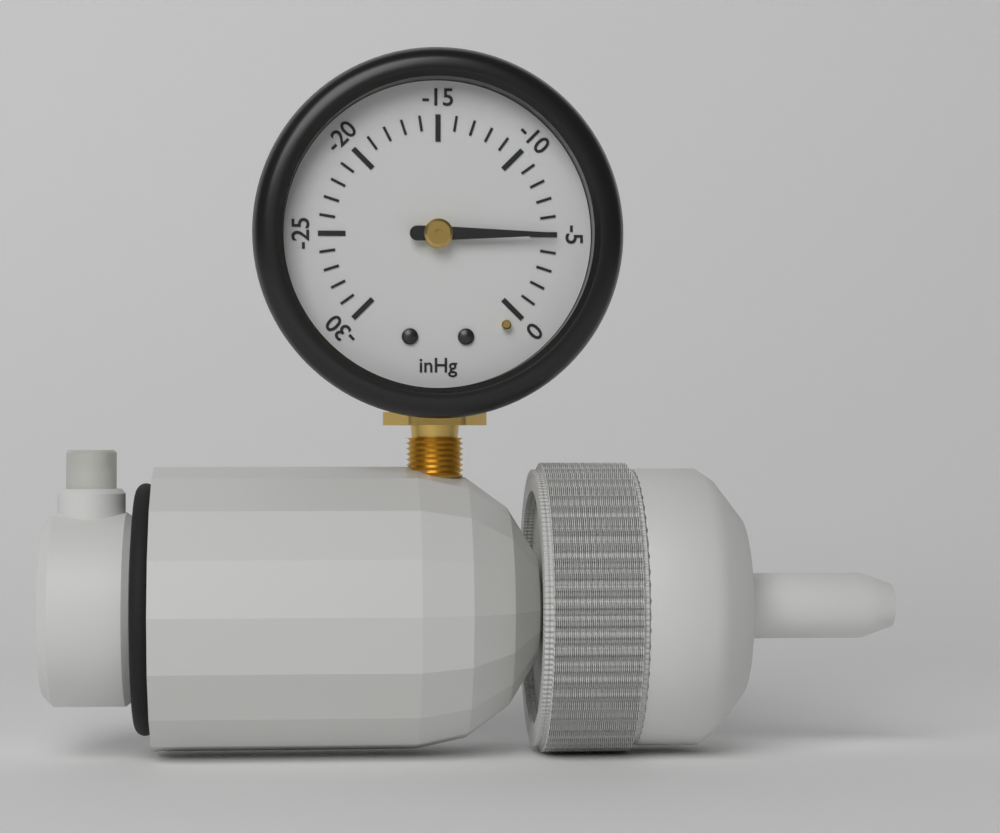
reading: -5 inHg
